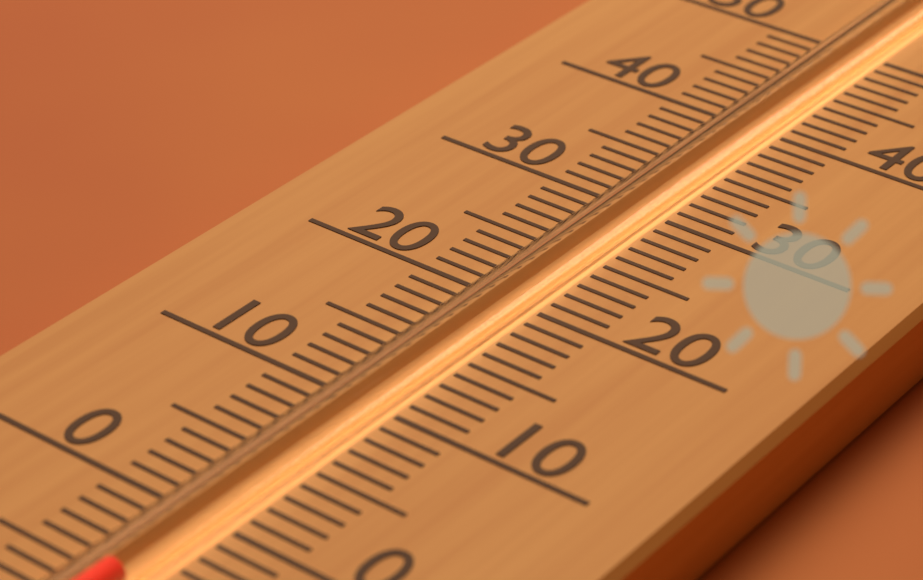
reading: -5 (no unit)
